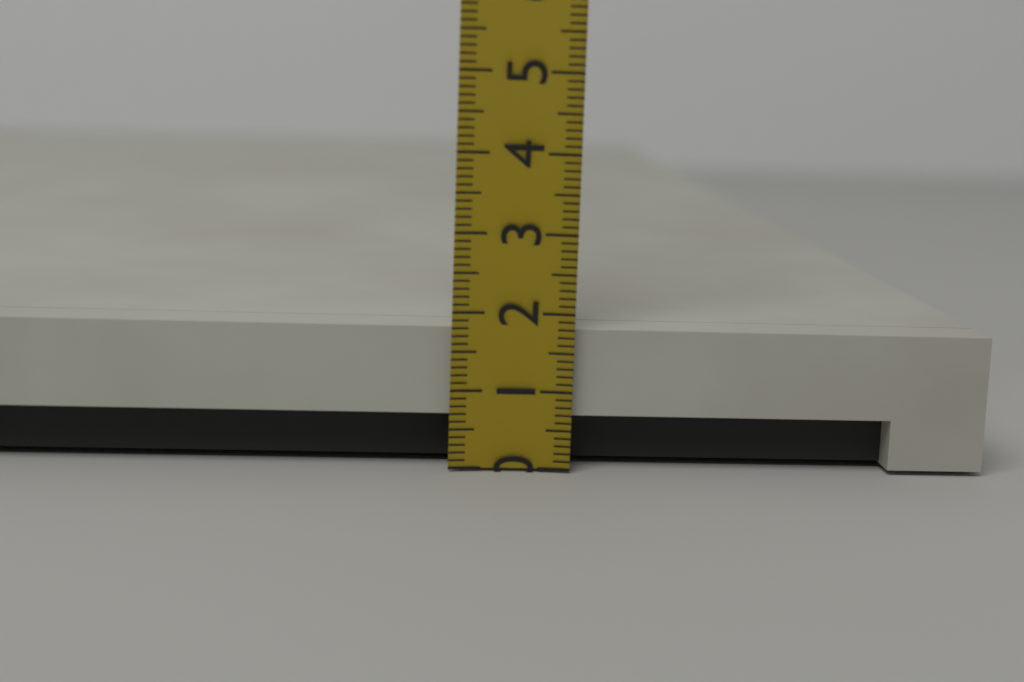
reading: 1.8 (no unit)
